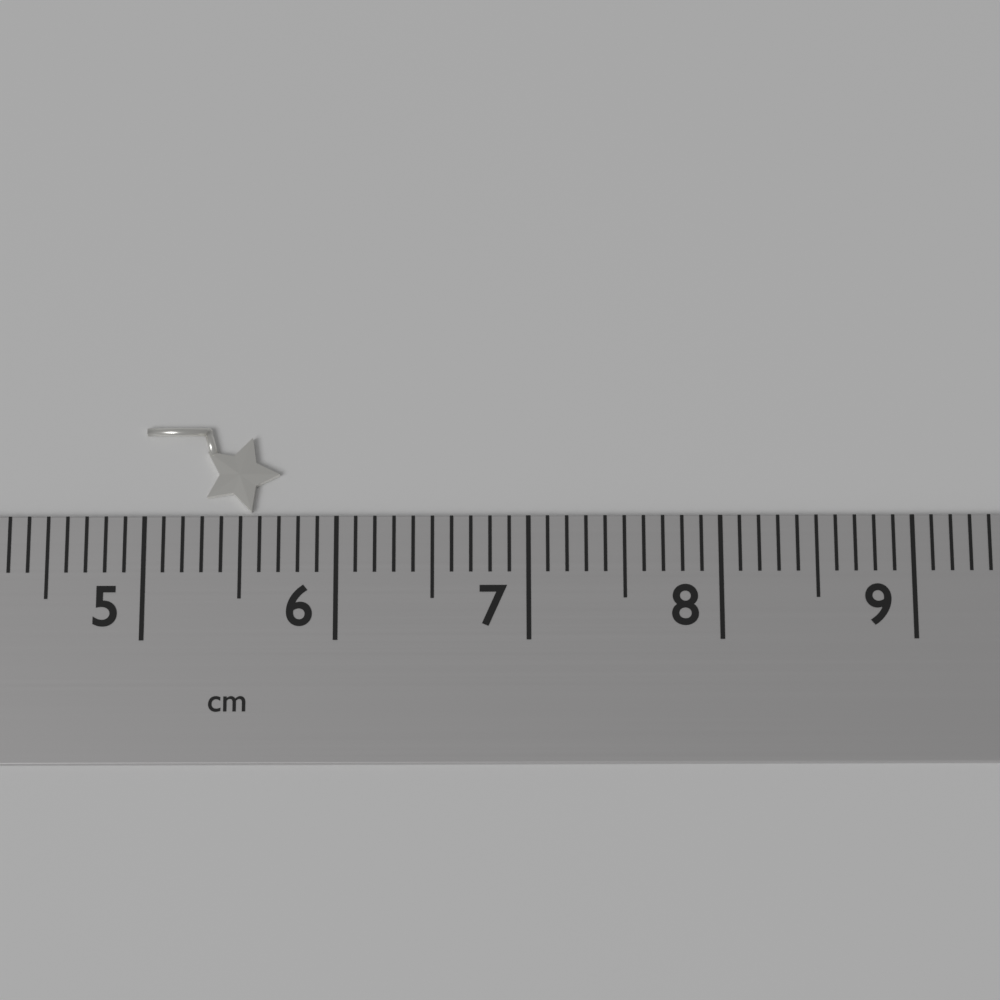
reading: 5.7 cm
